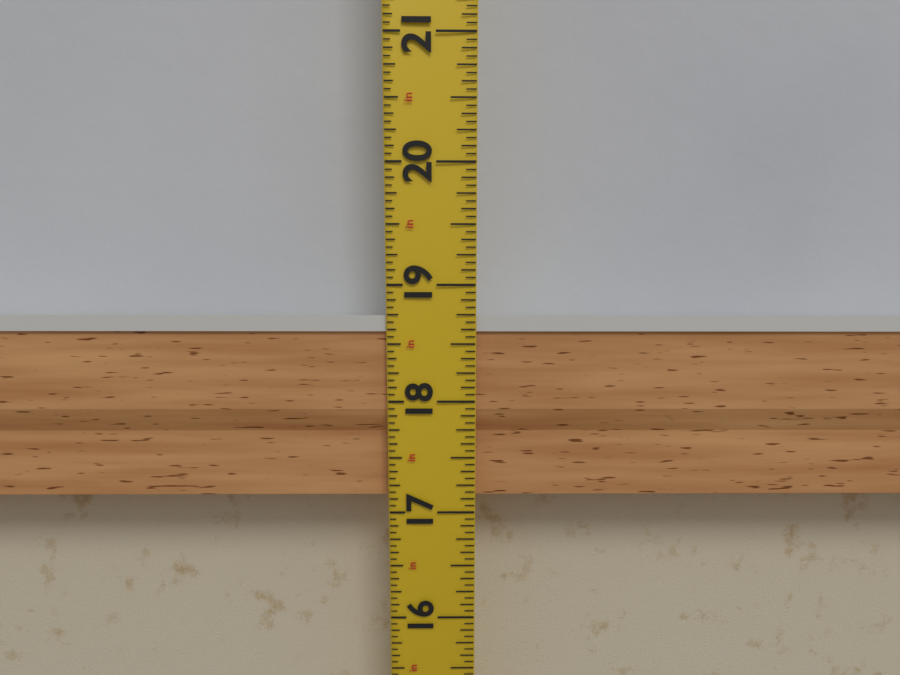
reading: 18.7500 in
